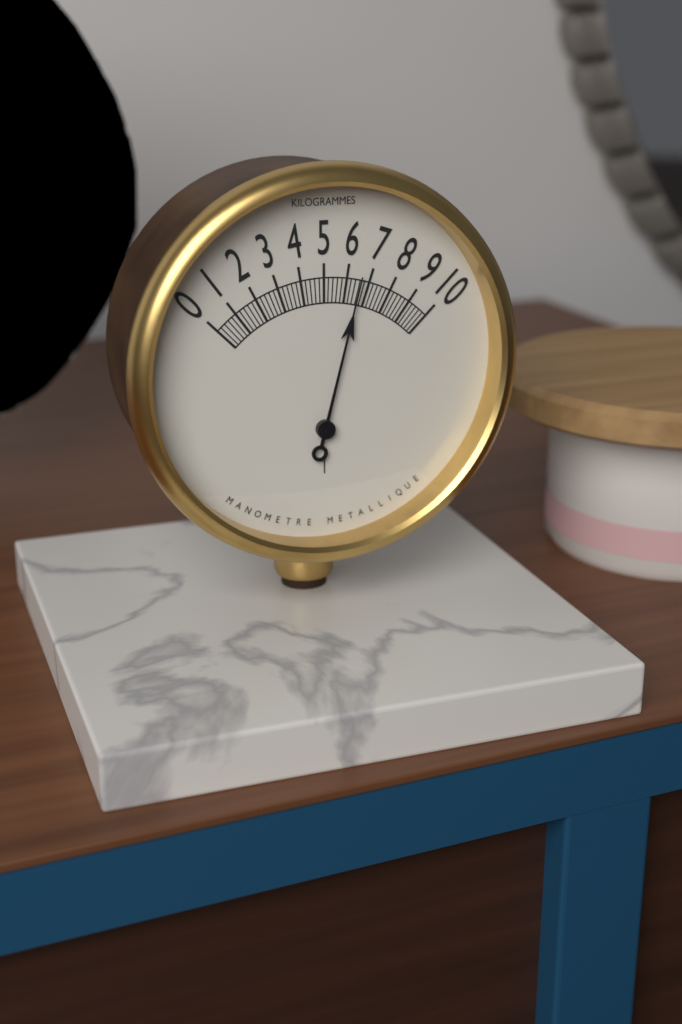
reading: 6.6 kg
